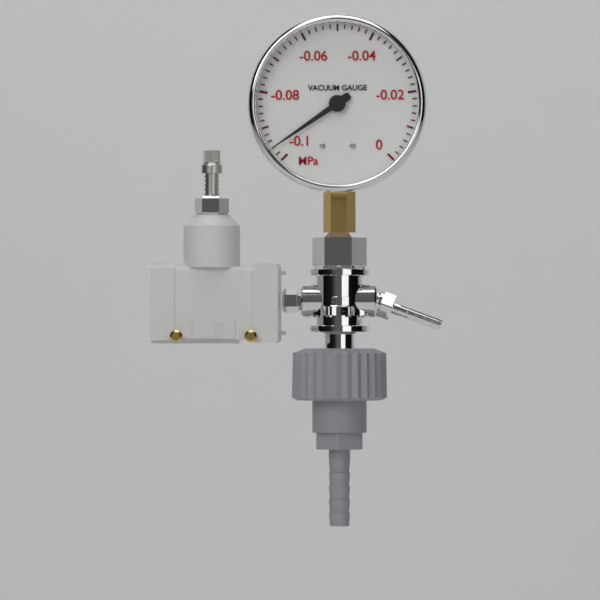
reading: -0.096 MPa
